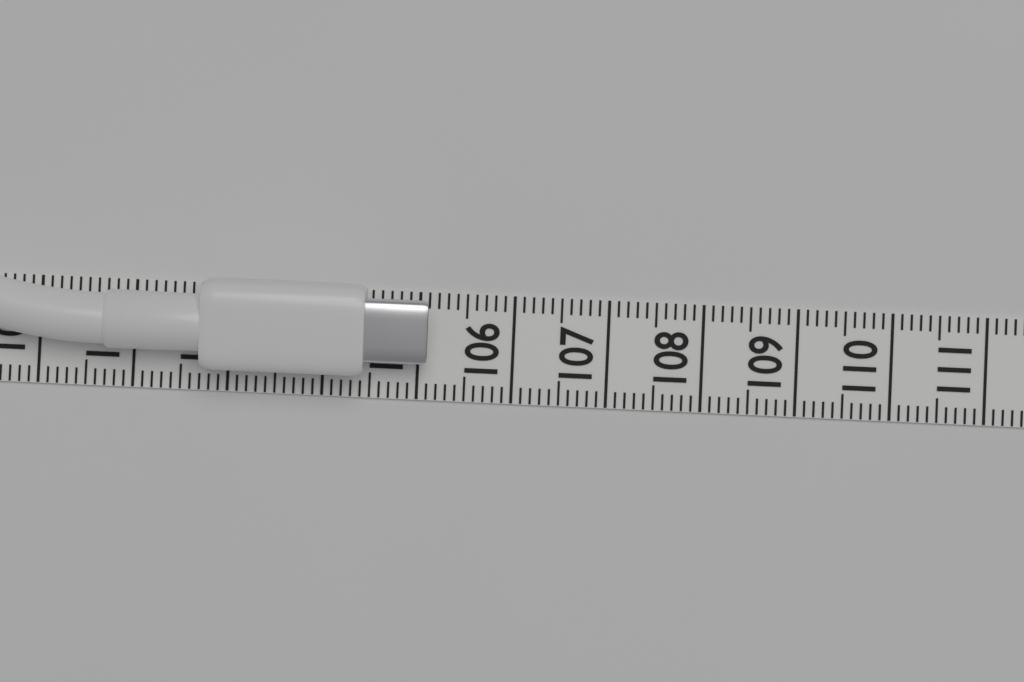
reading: 105.1 (no unit)
